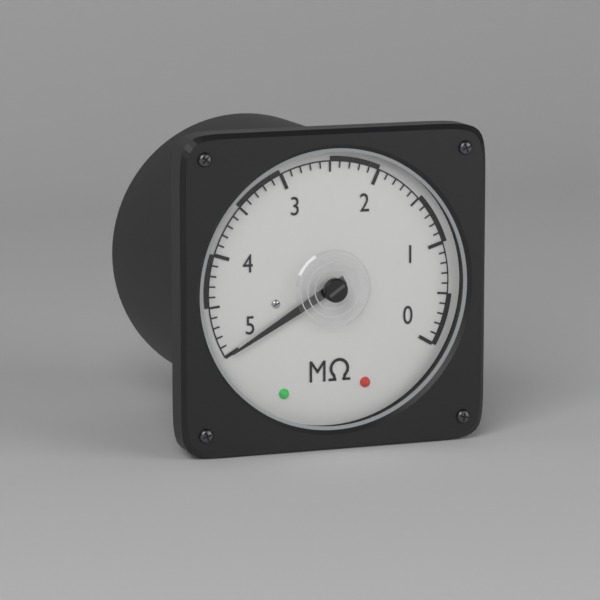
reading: 5.0 MΩ
